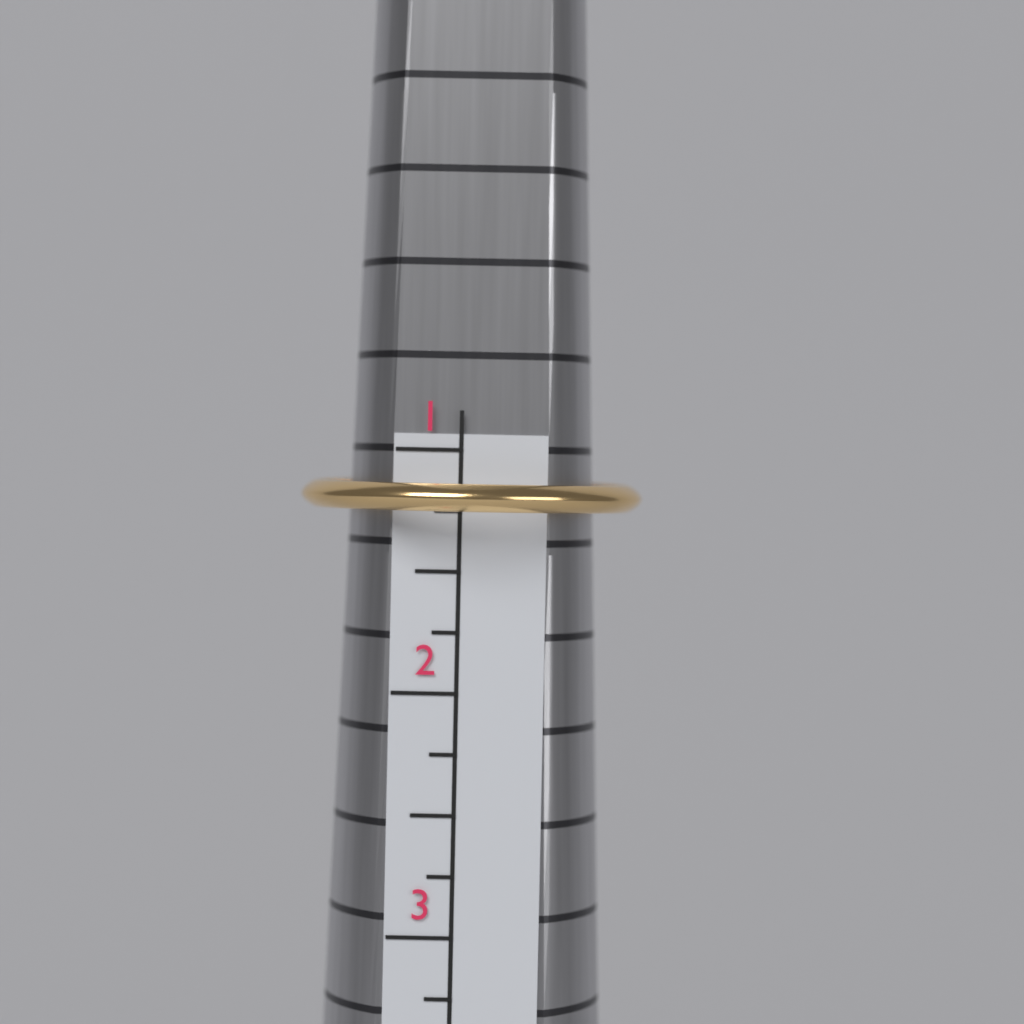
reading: 1.25 (no unit)
